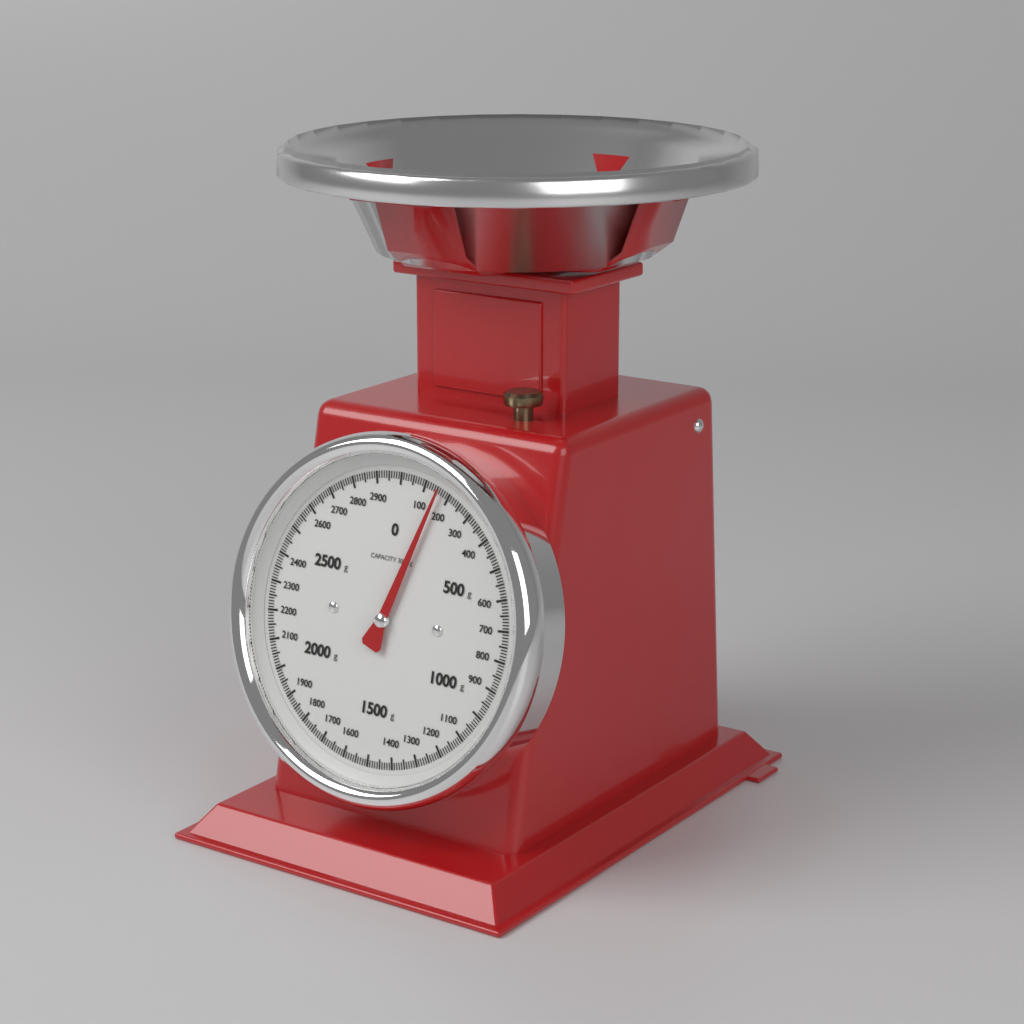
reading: 160 g
